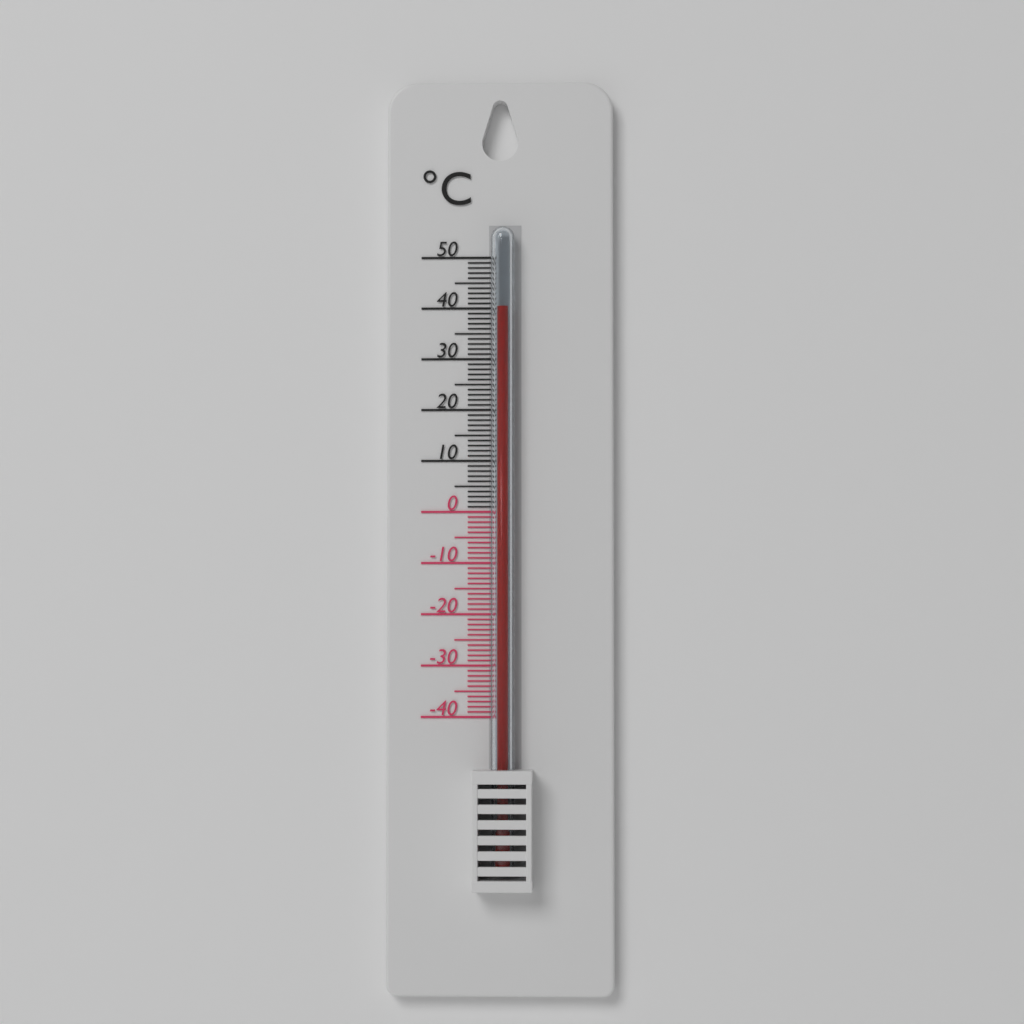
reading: 40 °C
